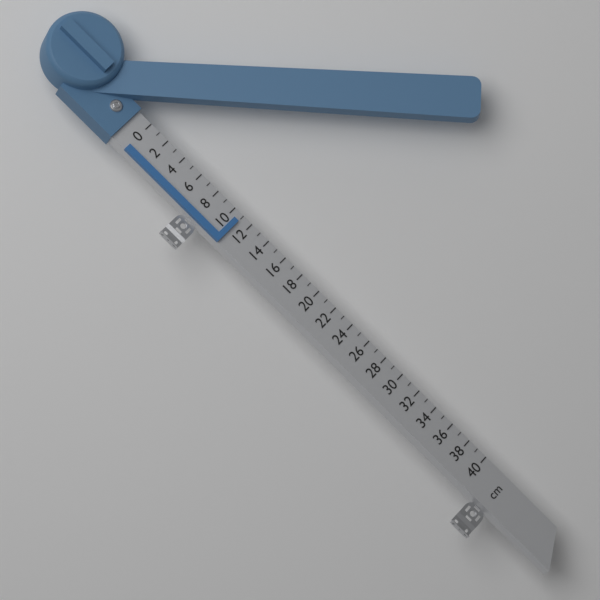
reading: 11 cm
